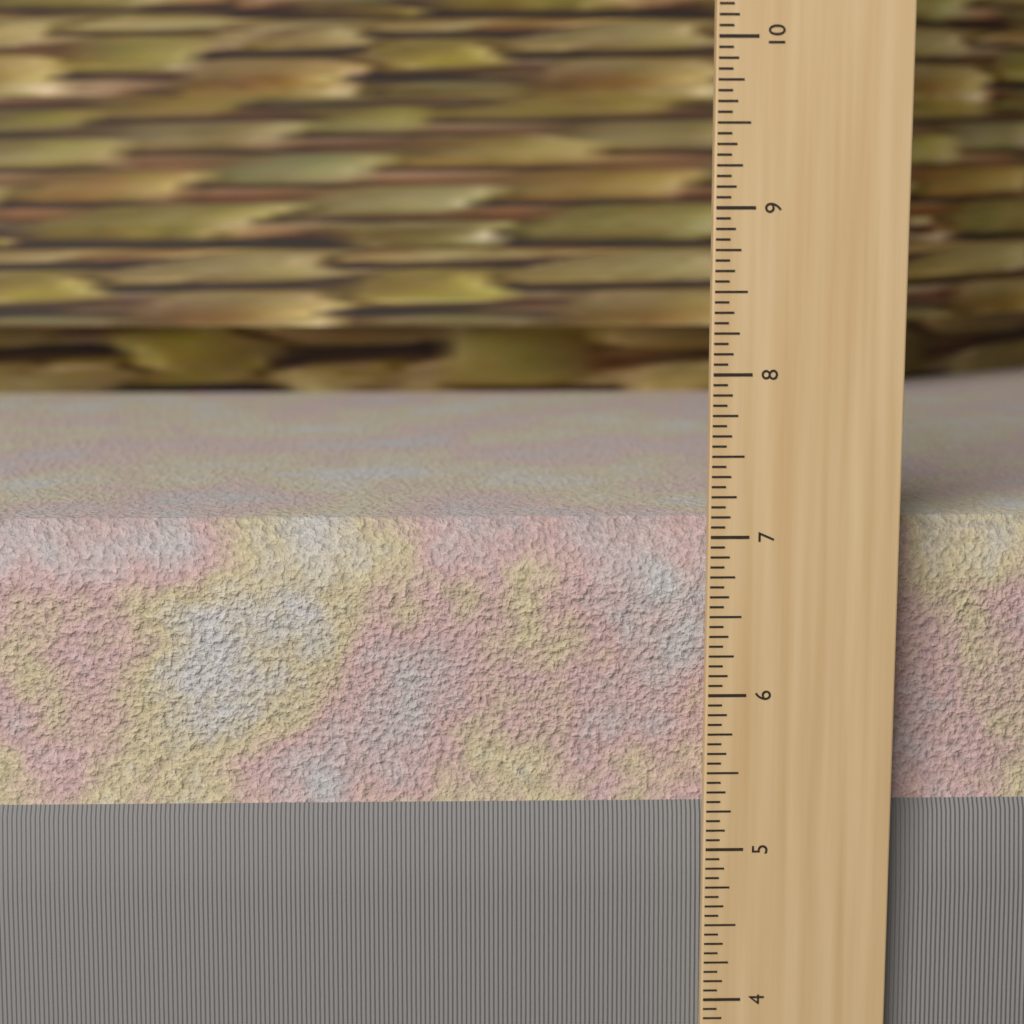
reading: 7.0625 in
